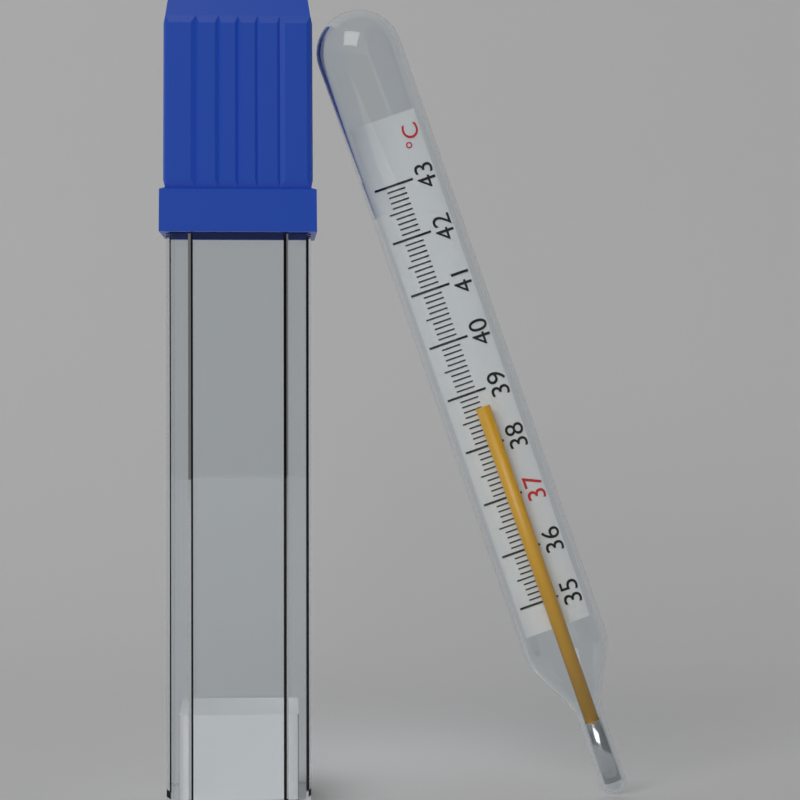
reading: 38.7 °C
